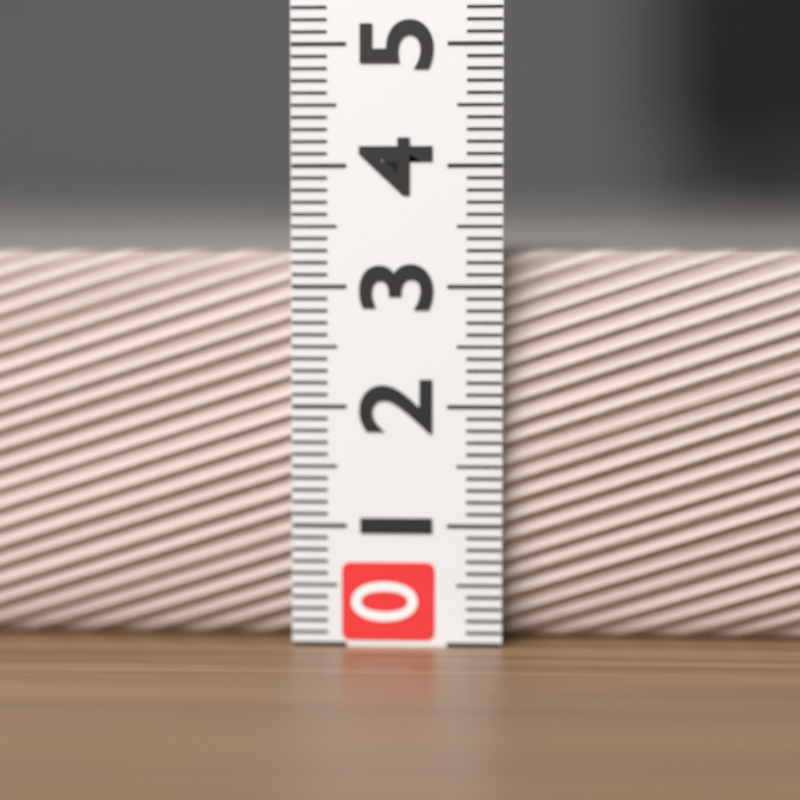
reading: 3.3 (no unit)
